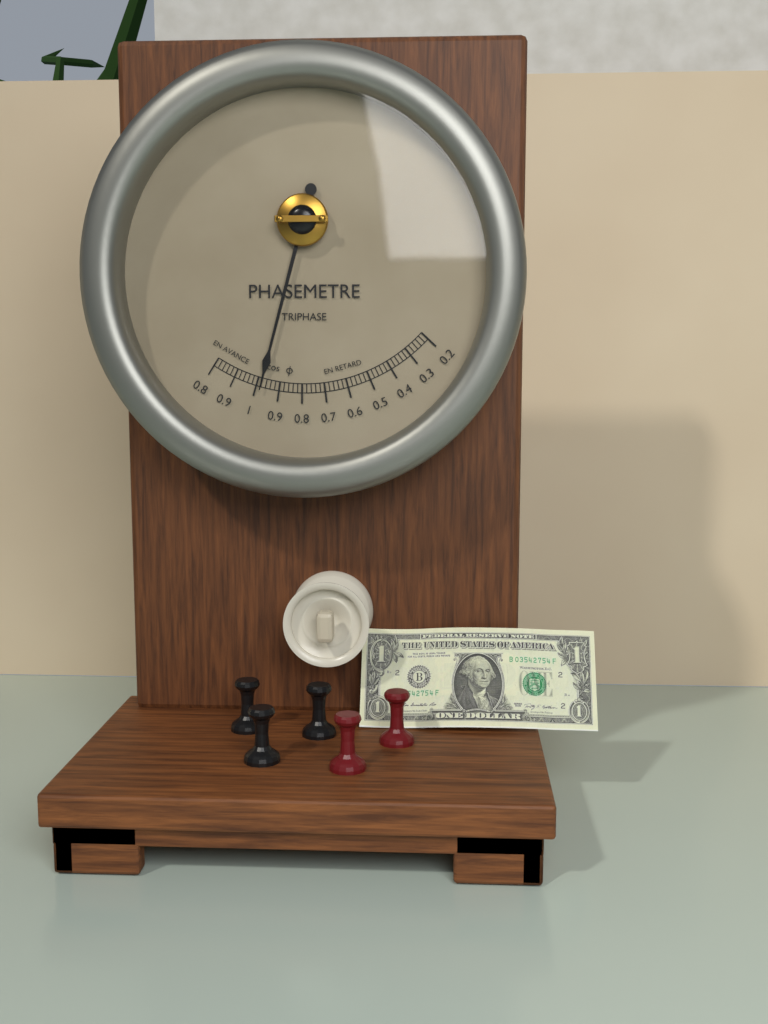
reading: 0.98 cos φ
